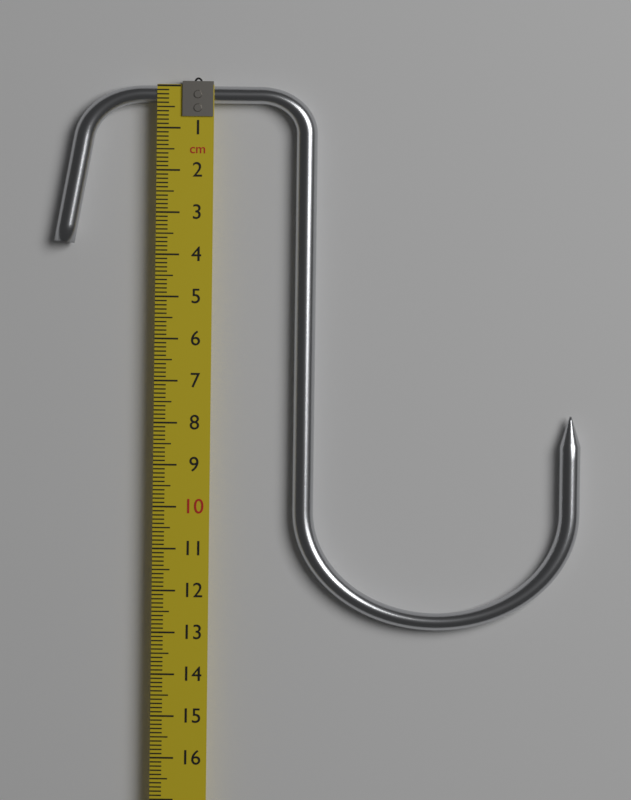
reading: 12.9 cm
